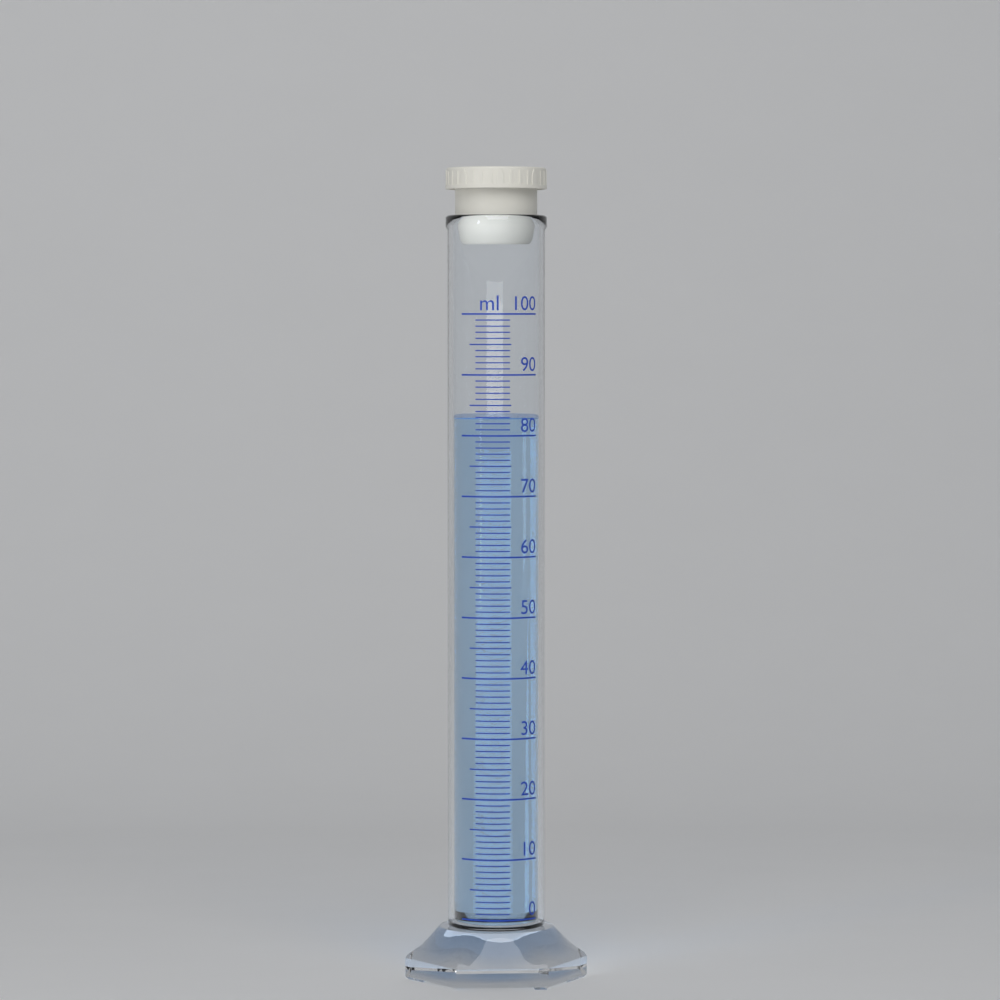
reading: 83 ml
